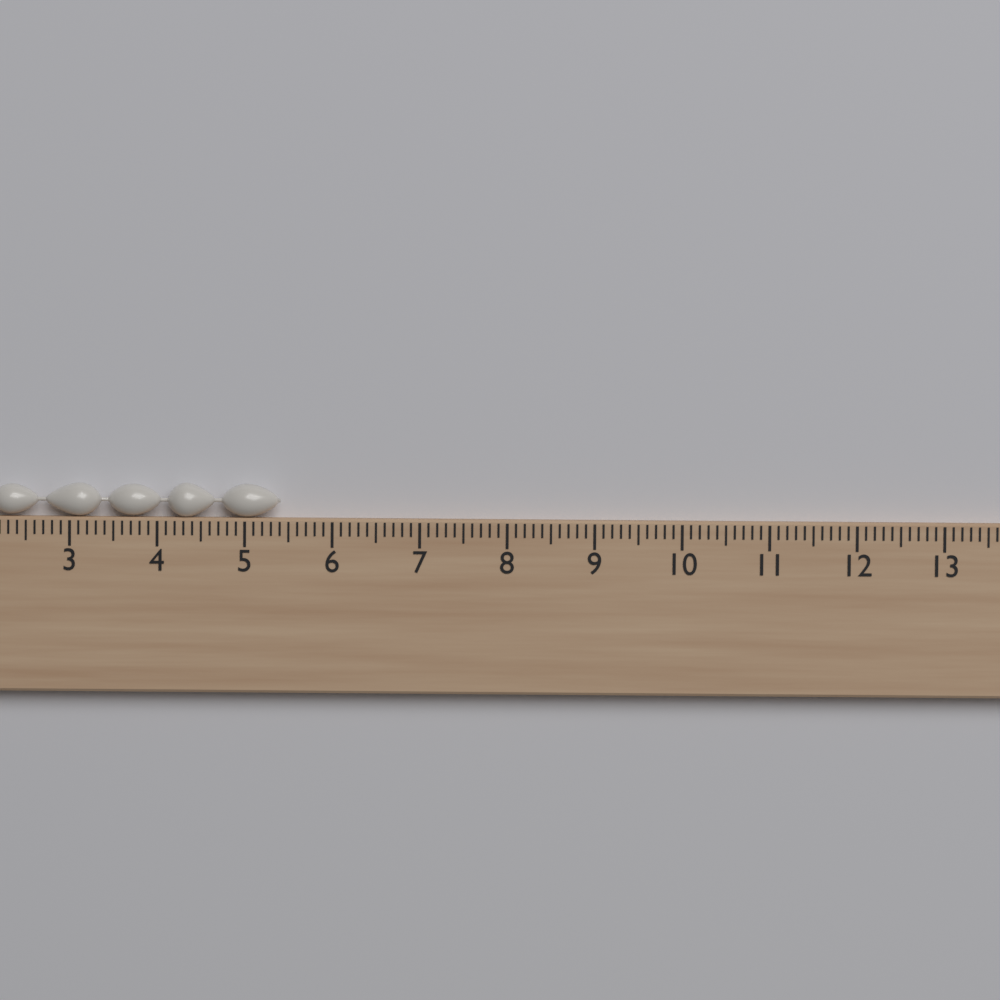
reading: 5.4 cm
